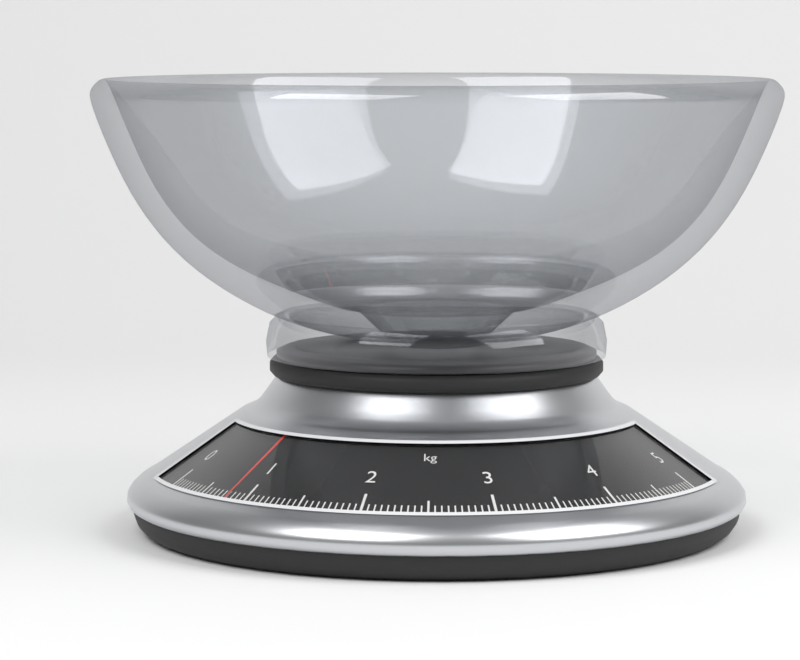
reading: 0.80 kg
